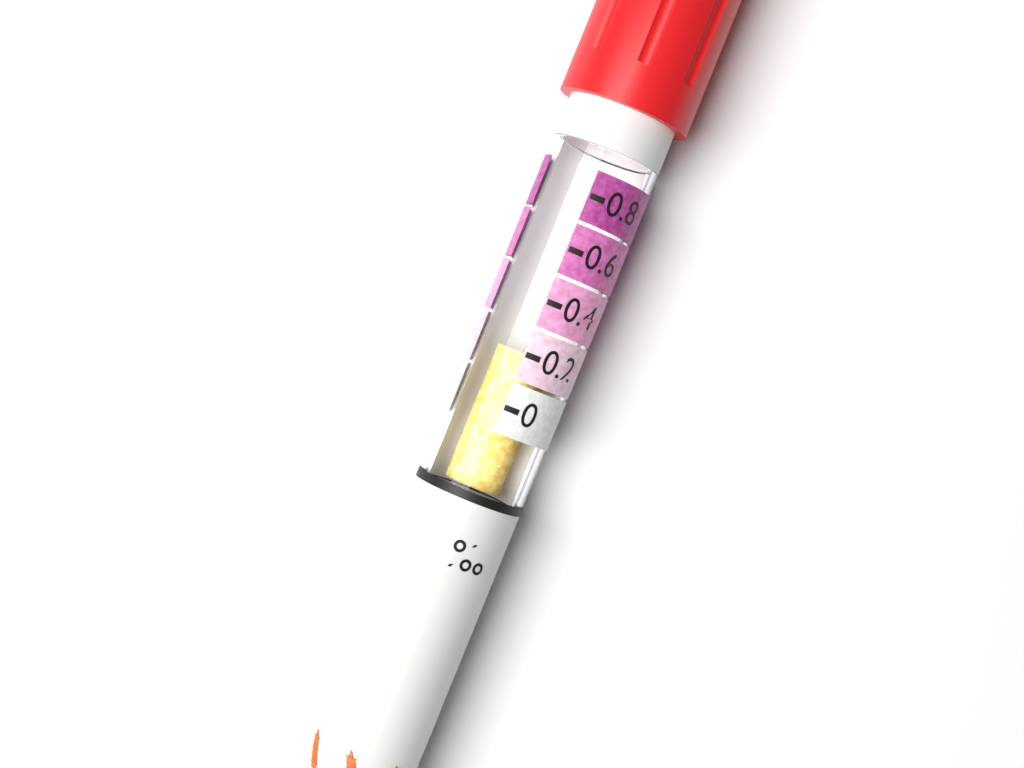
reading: 0.2 ‰
